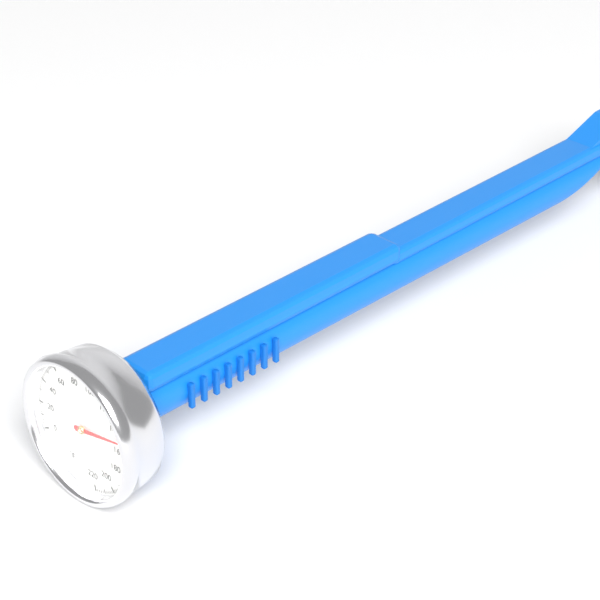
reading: 150 °F
